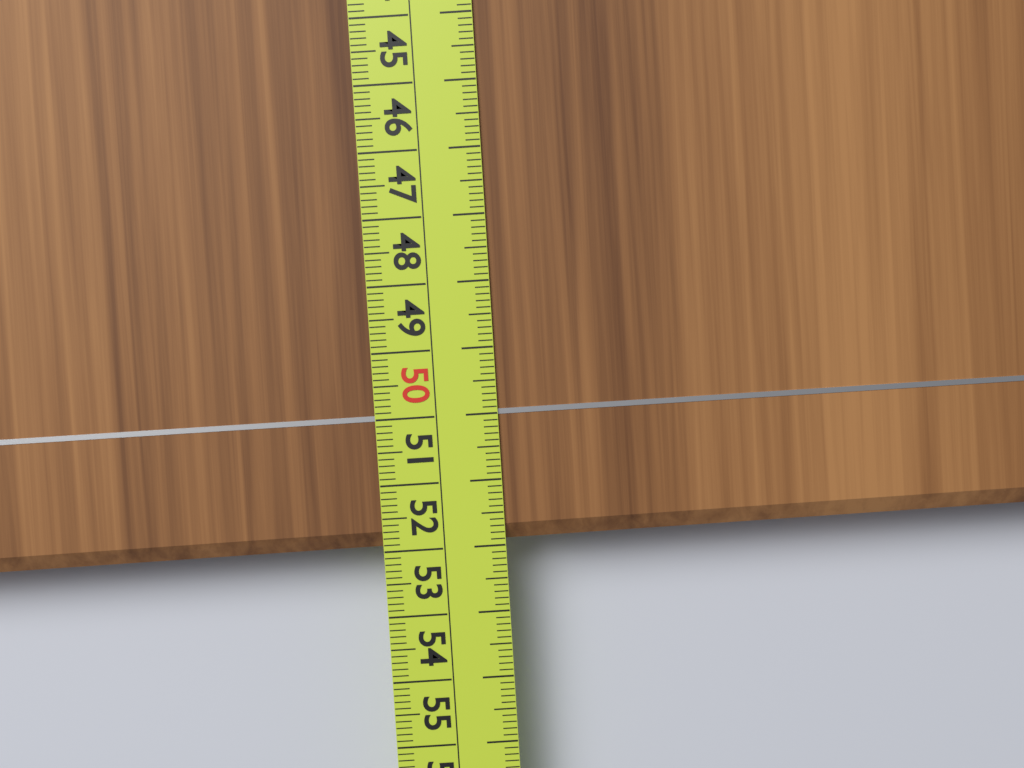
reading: 52.0 cm
